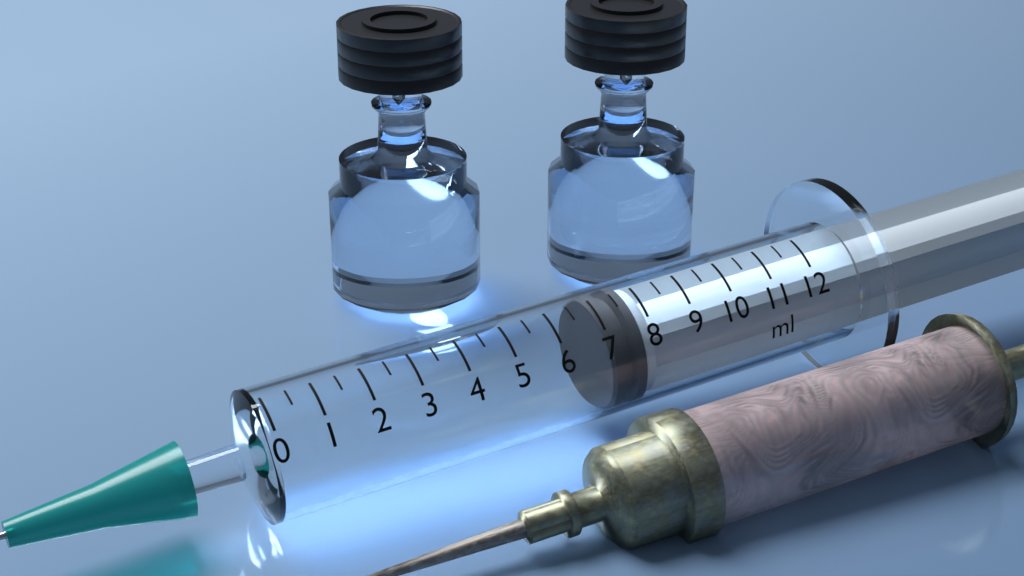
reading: 7.0 ml
